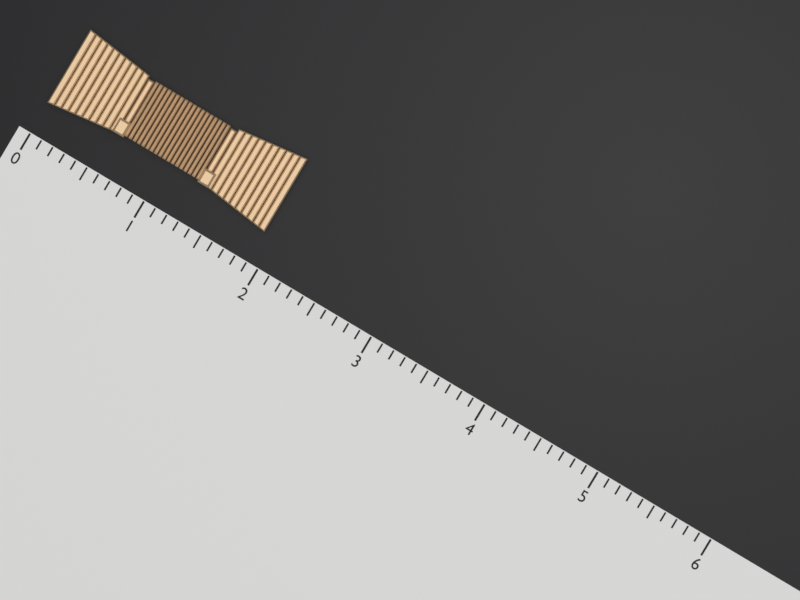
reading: 1.9 (no unit)
